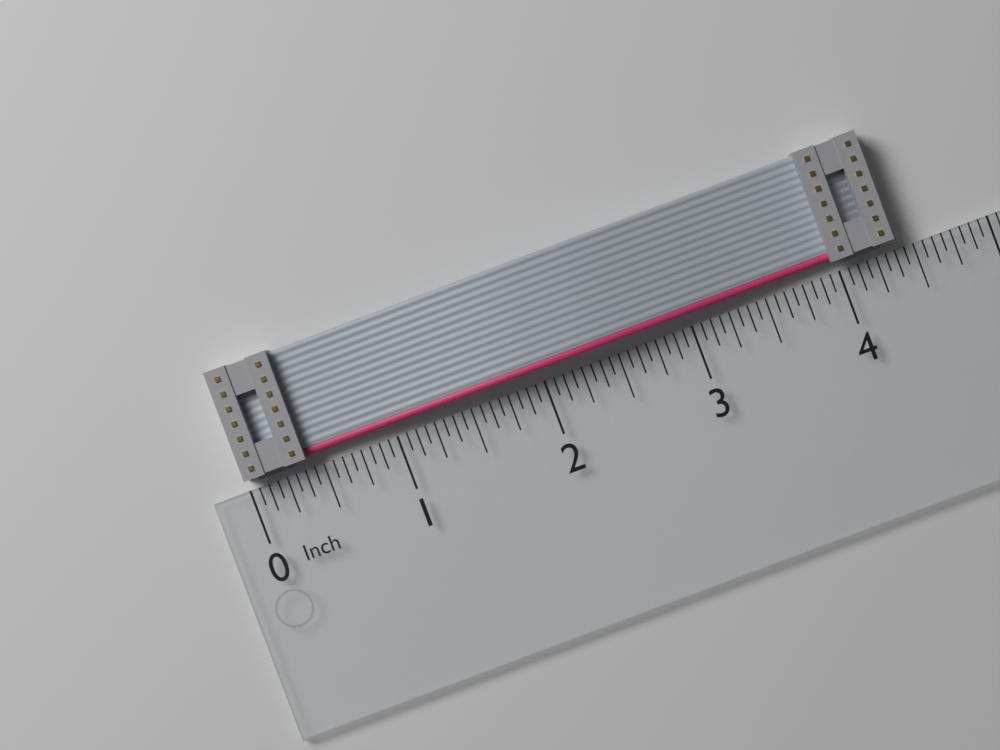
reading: 4.3750 in
